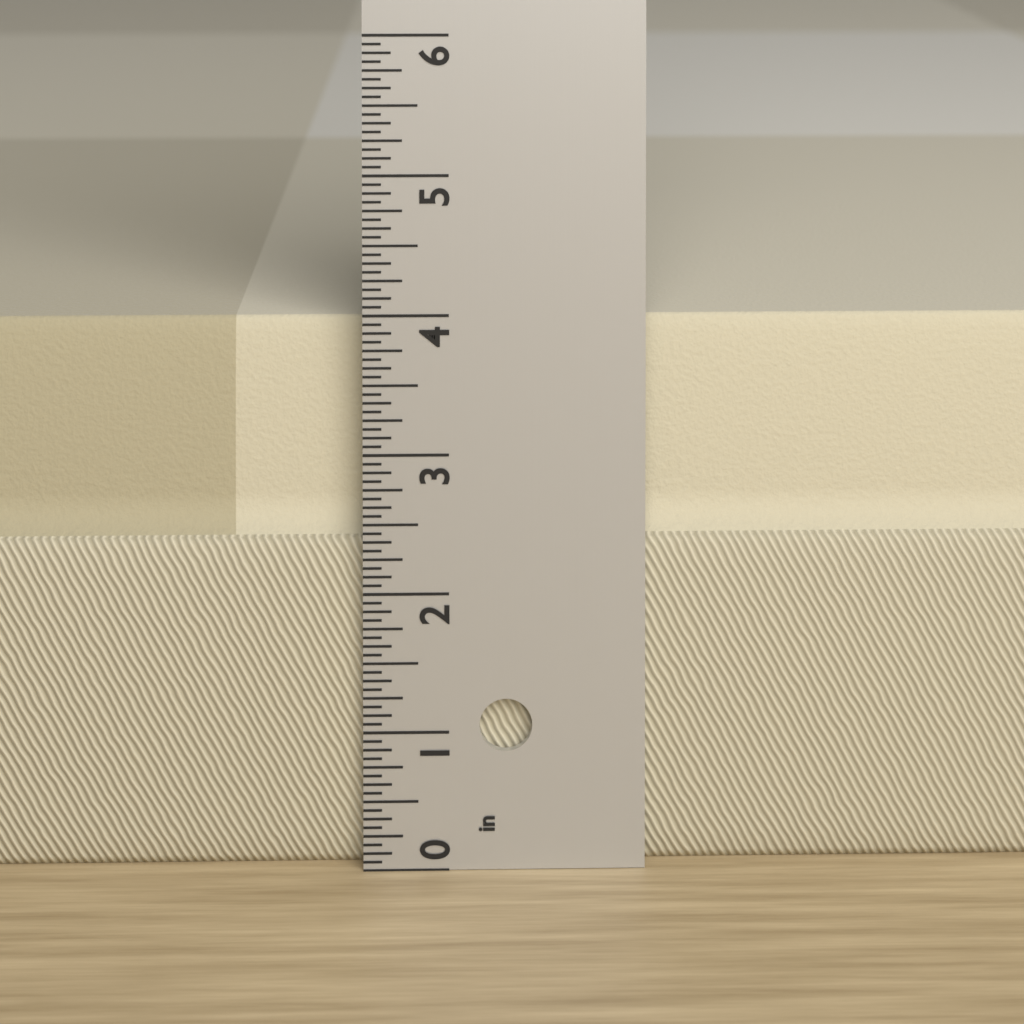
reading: 3.9375 in
